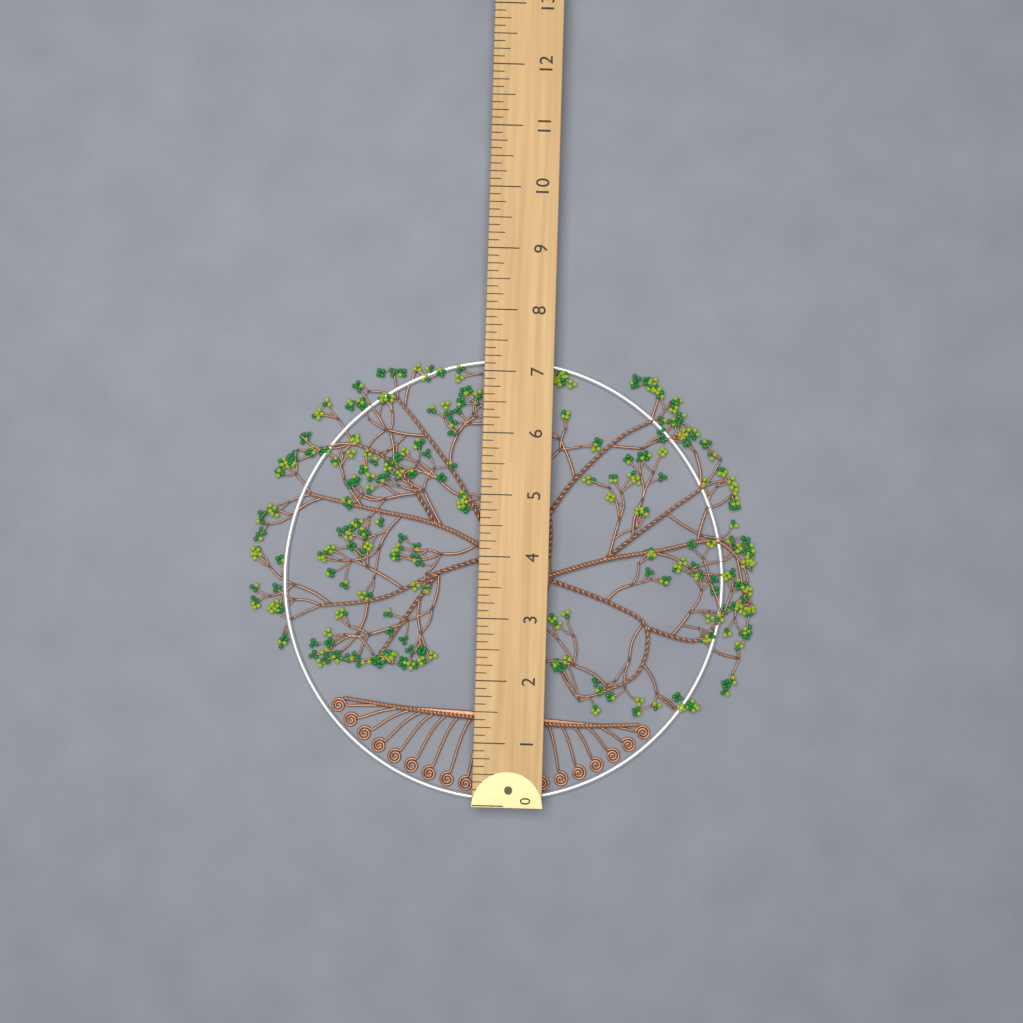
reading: 7.250 (no unit)
